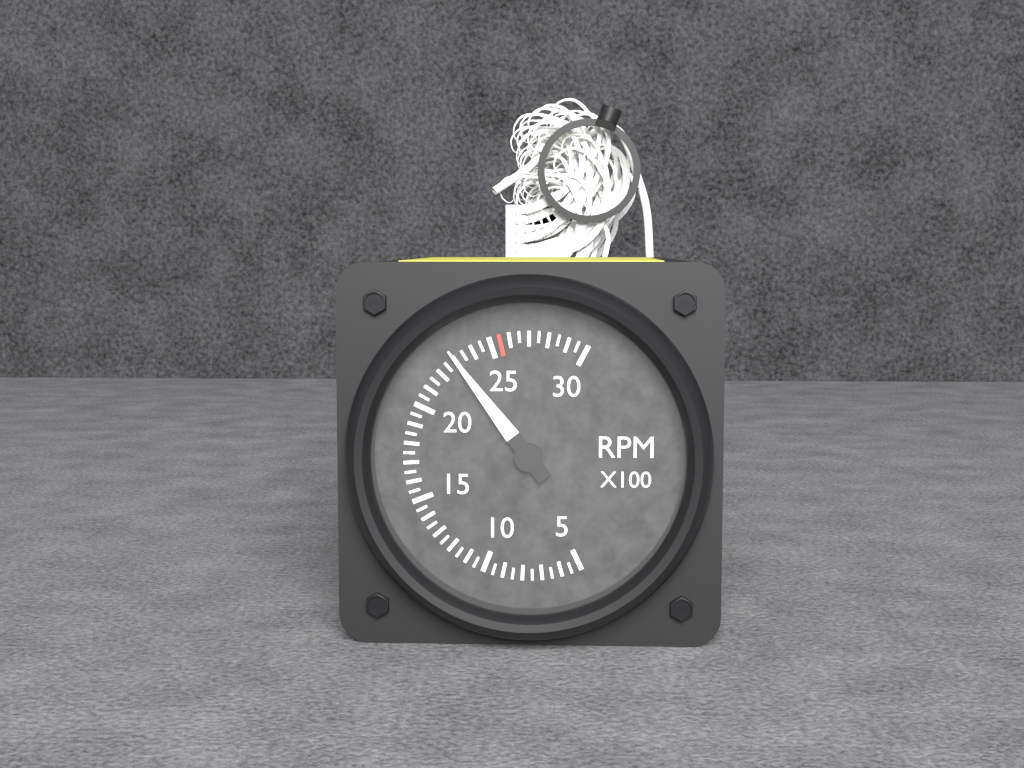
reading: 2300 RPM
